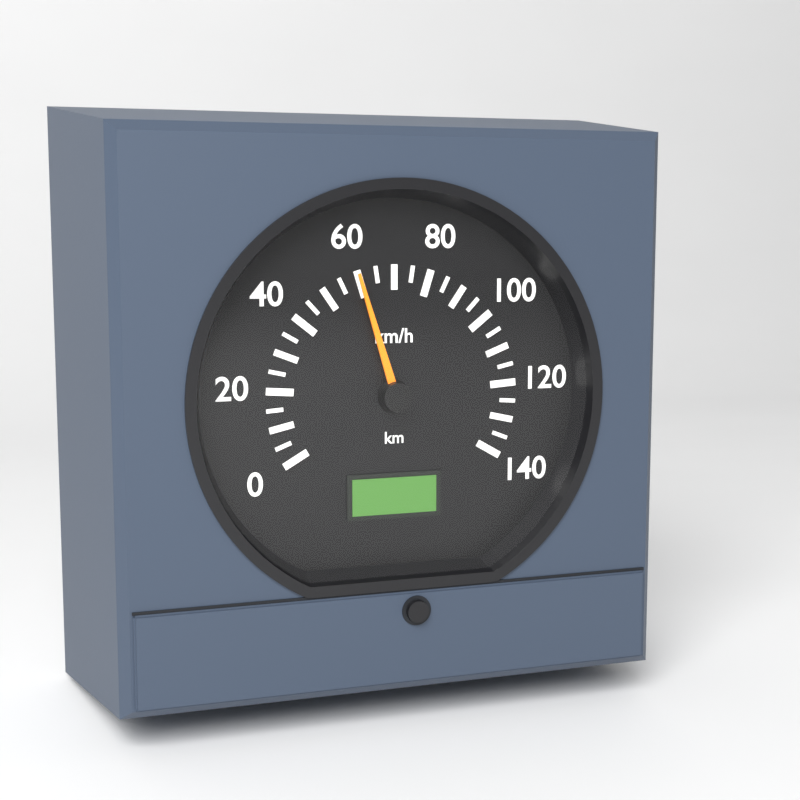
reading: 60 km/h
